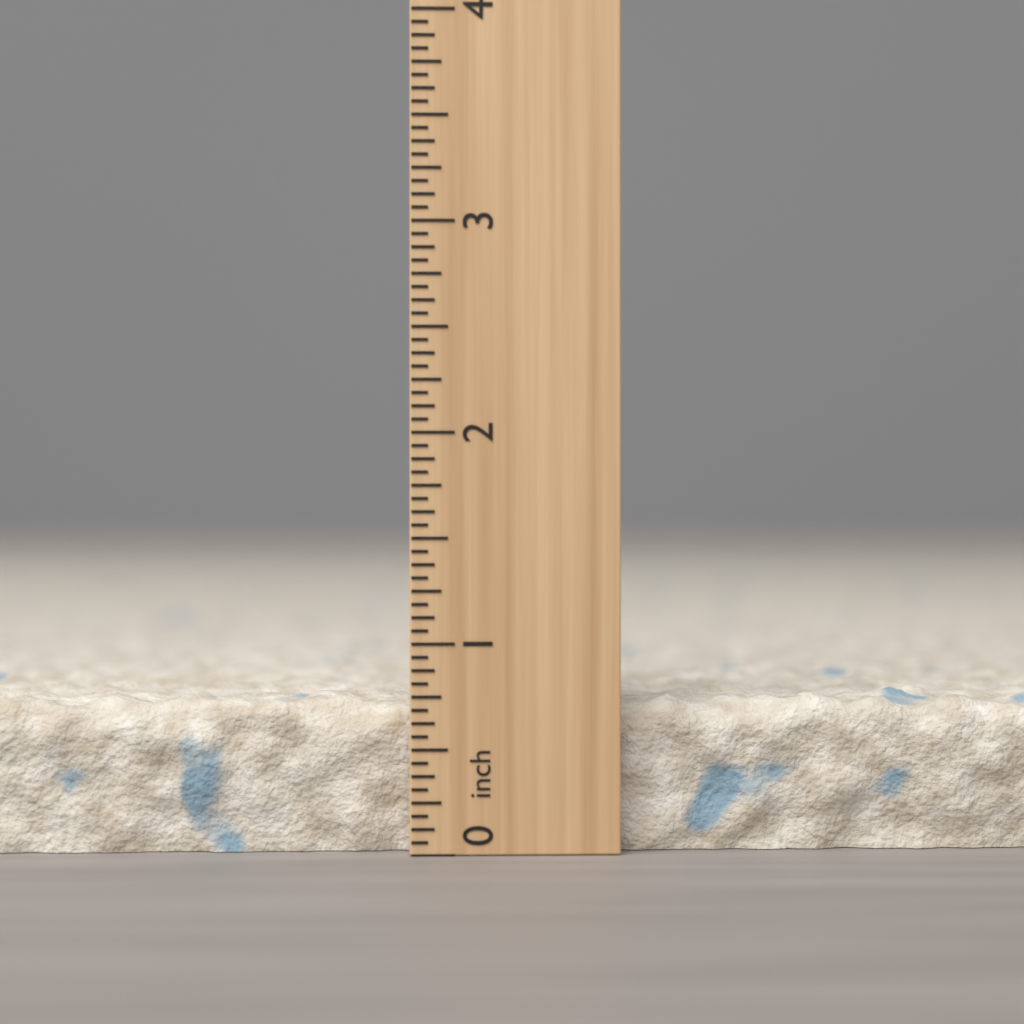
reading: 0.7500 inch
